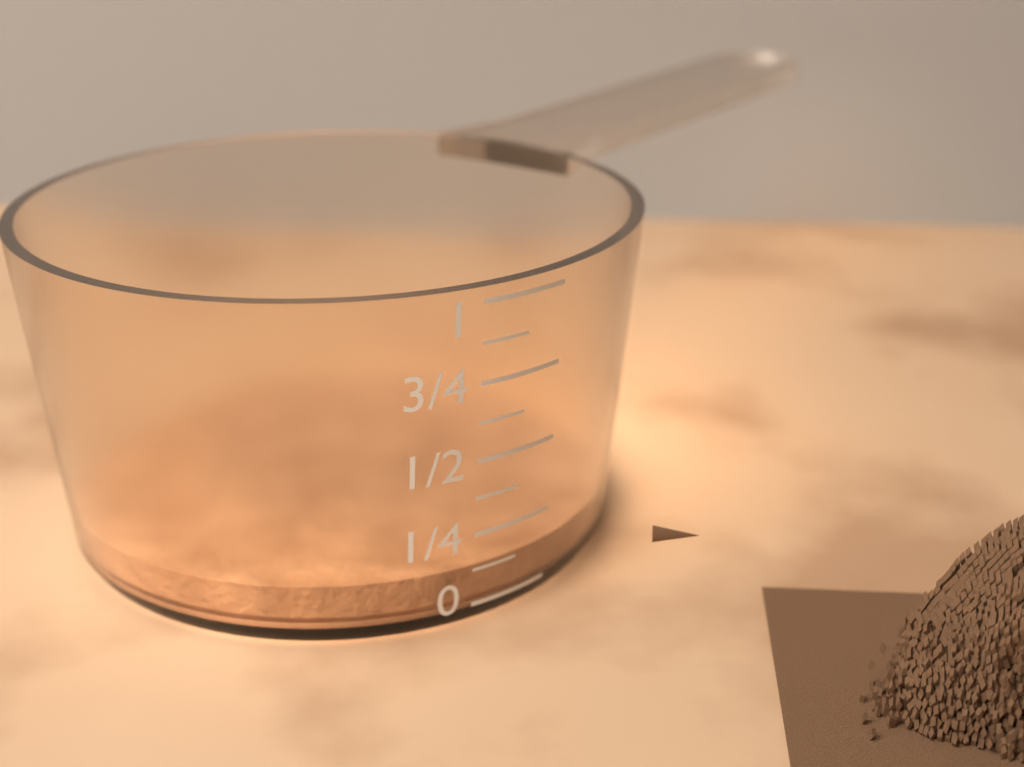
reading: 0.125 (no unit)
